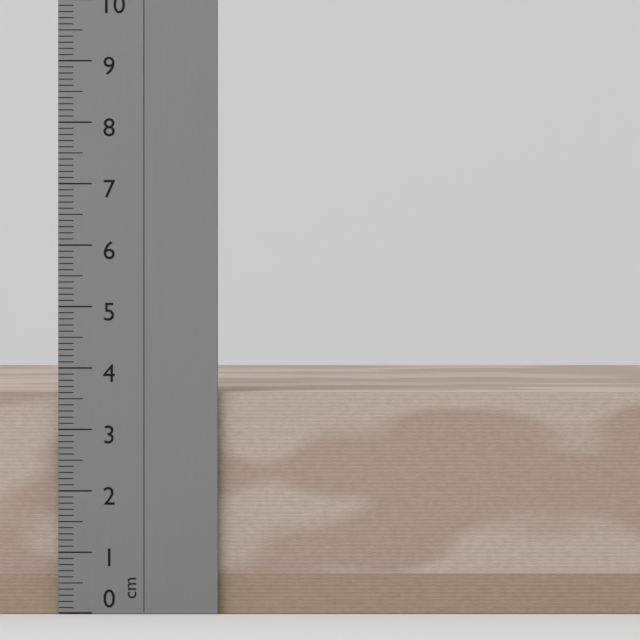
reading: 3.6 cm
